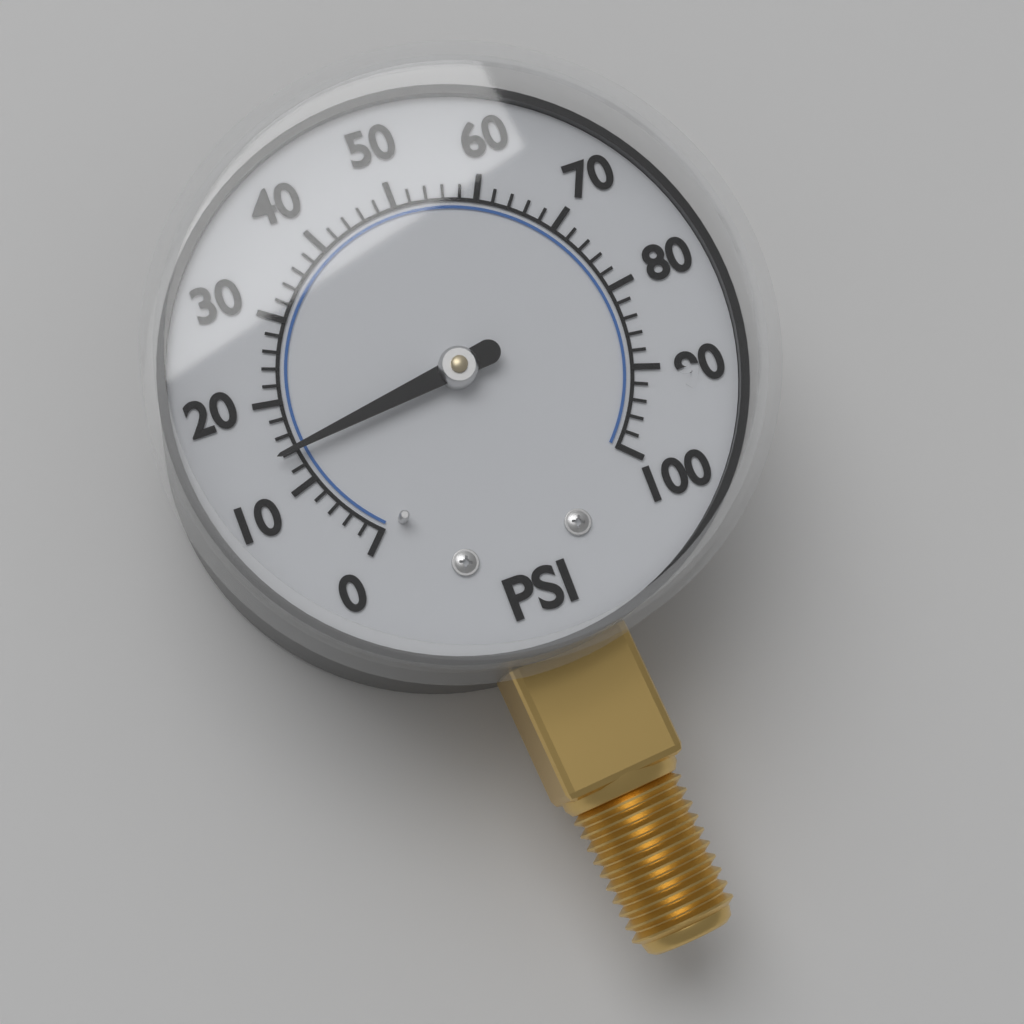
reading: 14 psi
